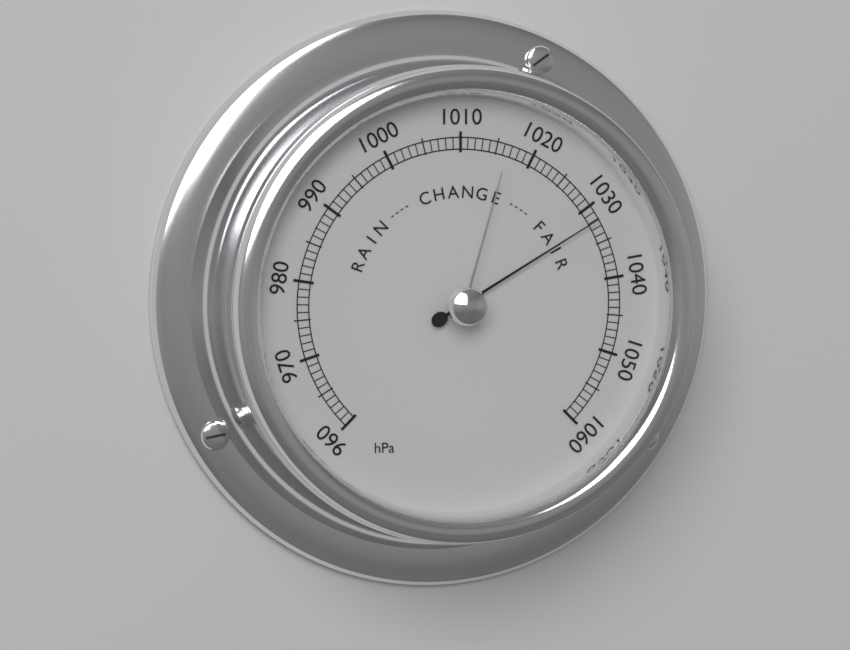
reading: 1032 hPa
